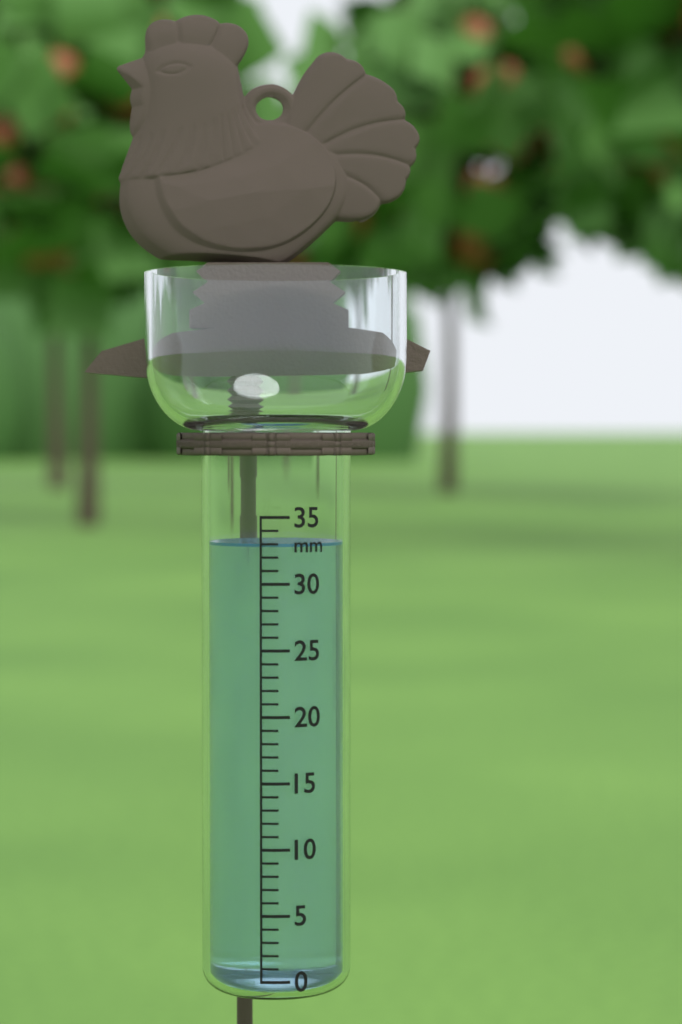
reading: 33 mm
